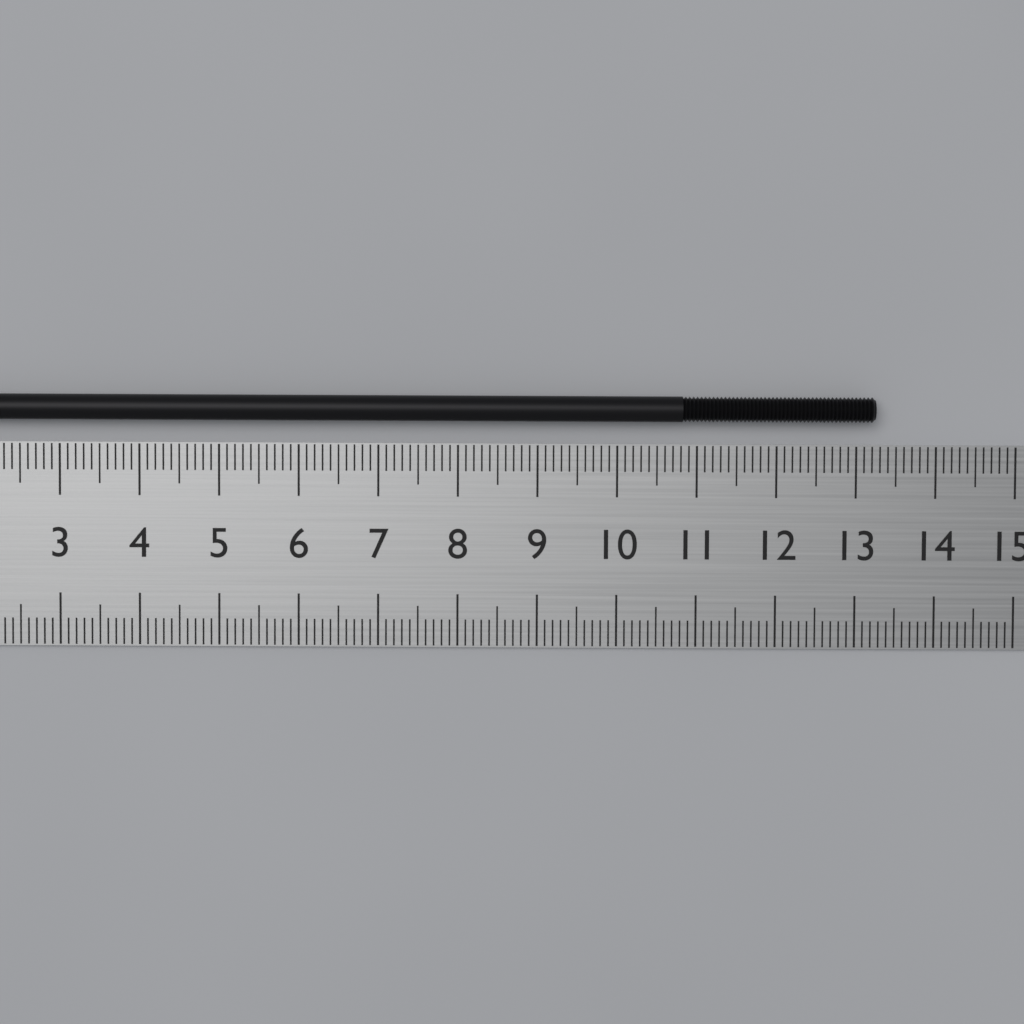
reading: 13.2 cm
